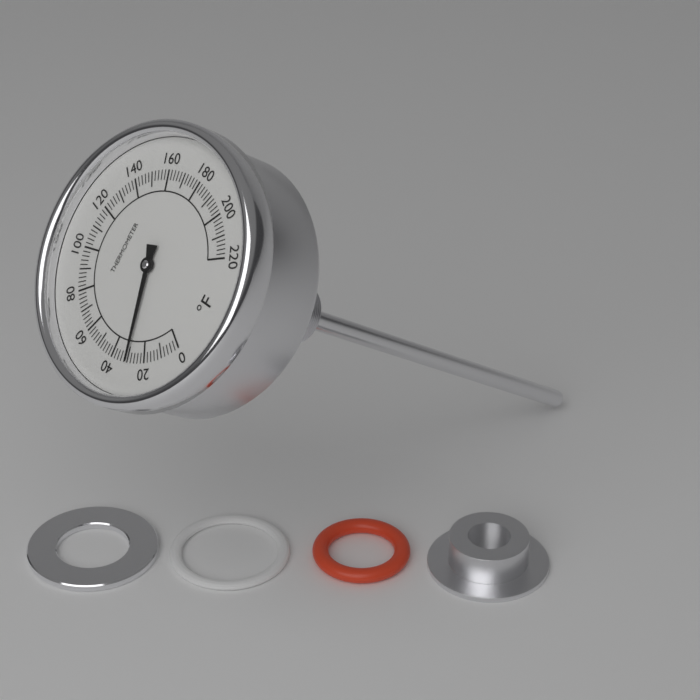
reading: 30 °F
